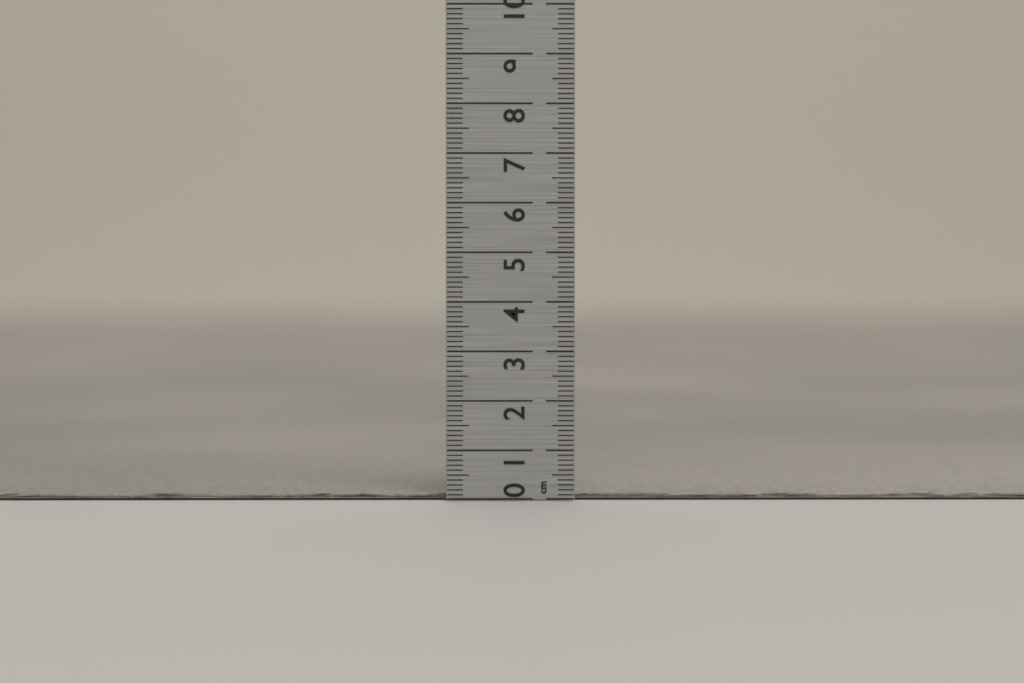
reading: 0.1 cm
